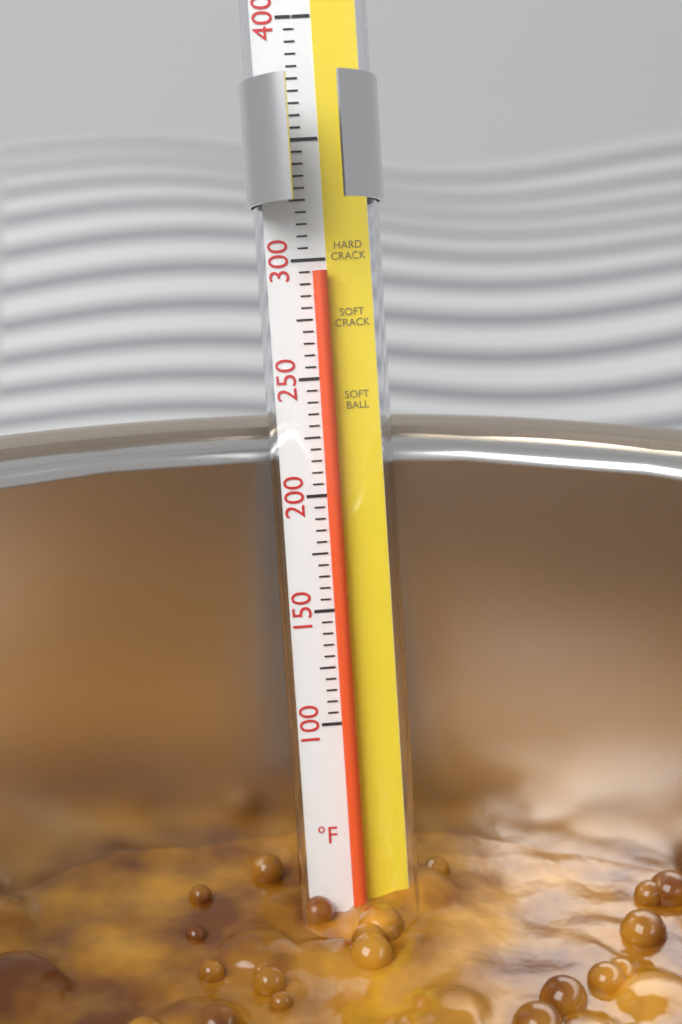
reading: 295 °F
